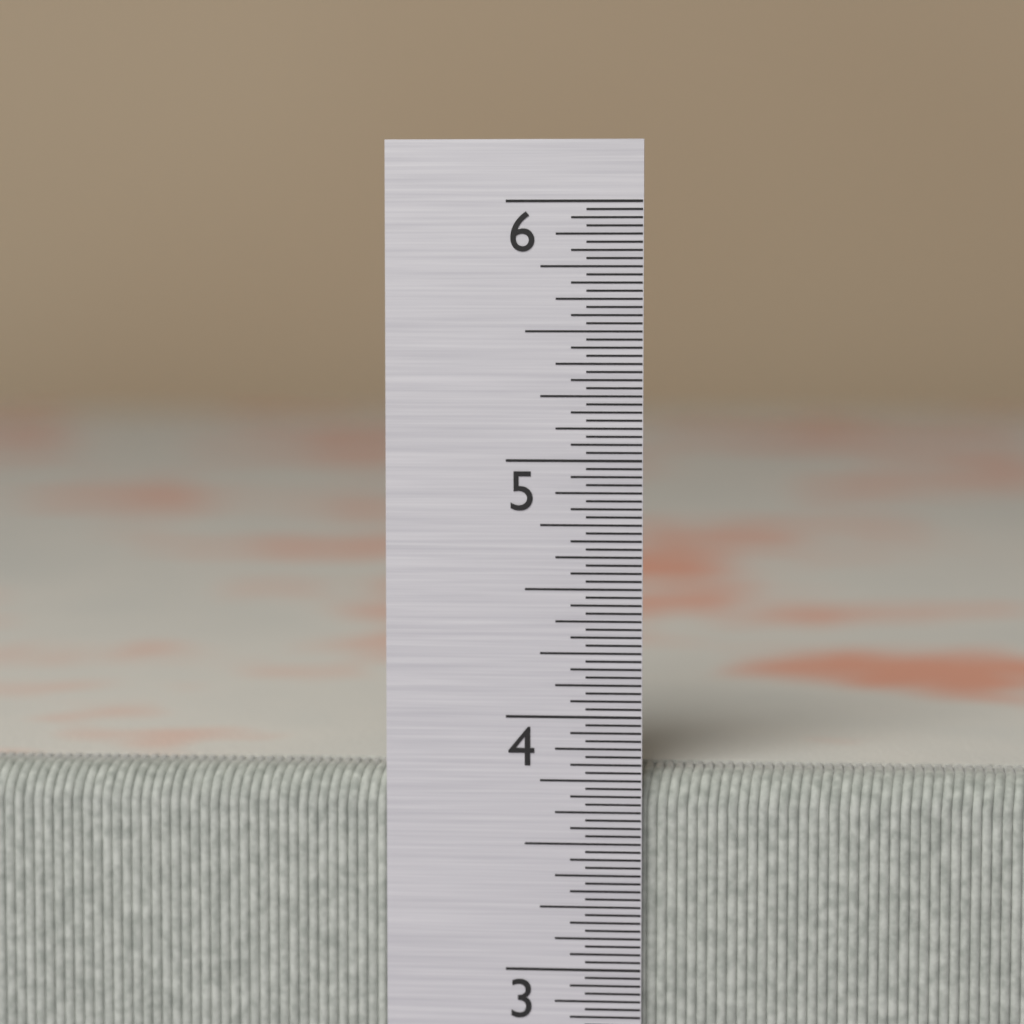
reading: 3.78125 in
